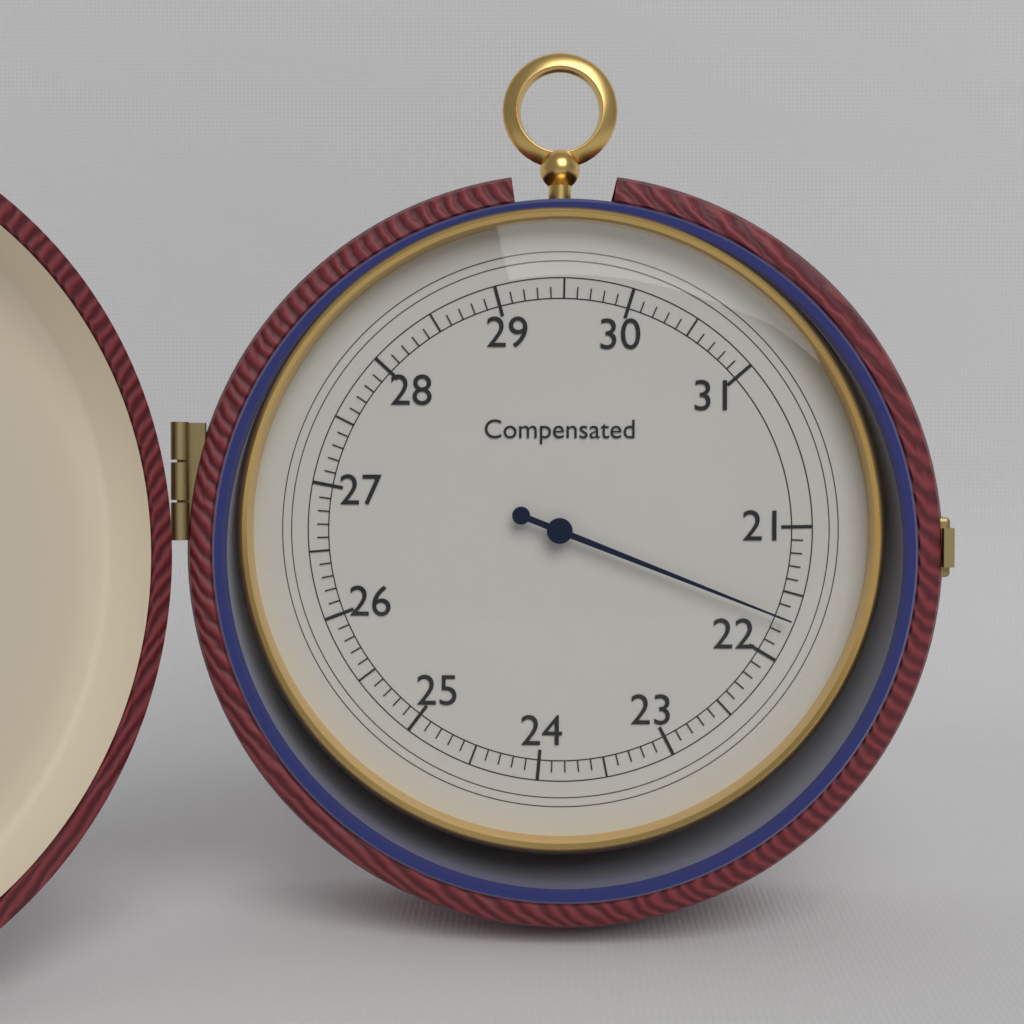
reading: 21.7 (no unit)
